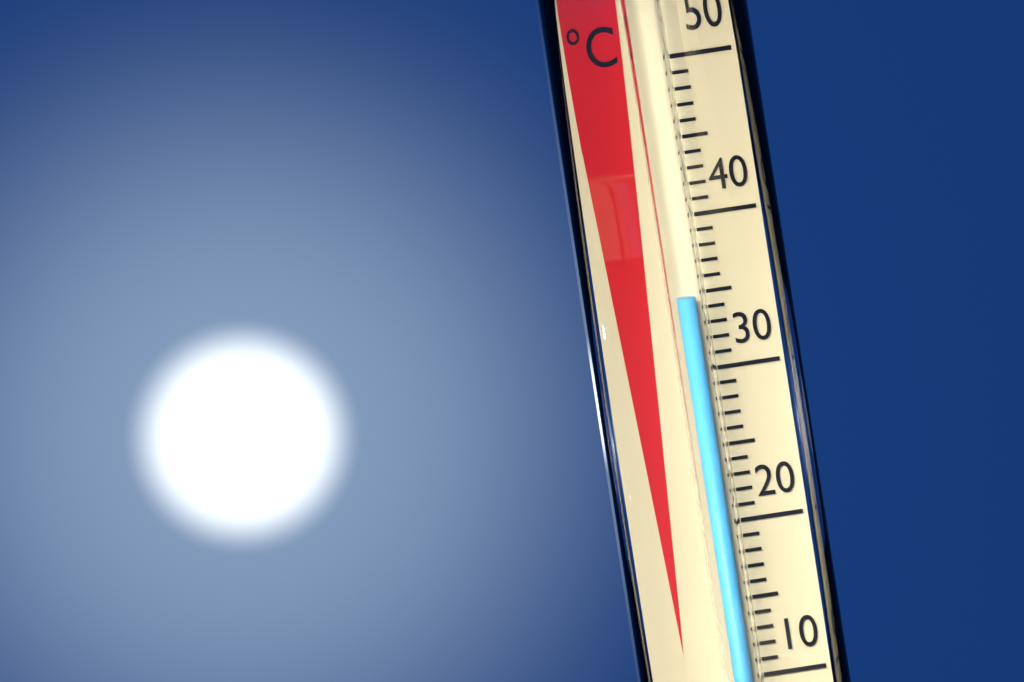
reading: 35 °C
